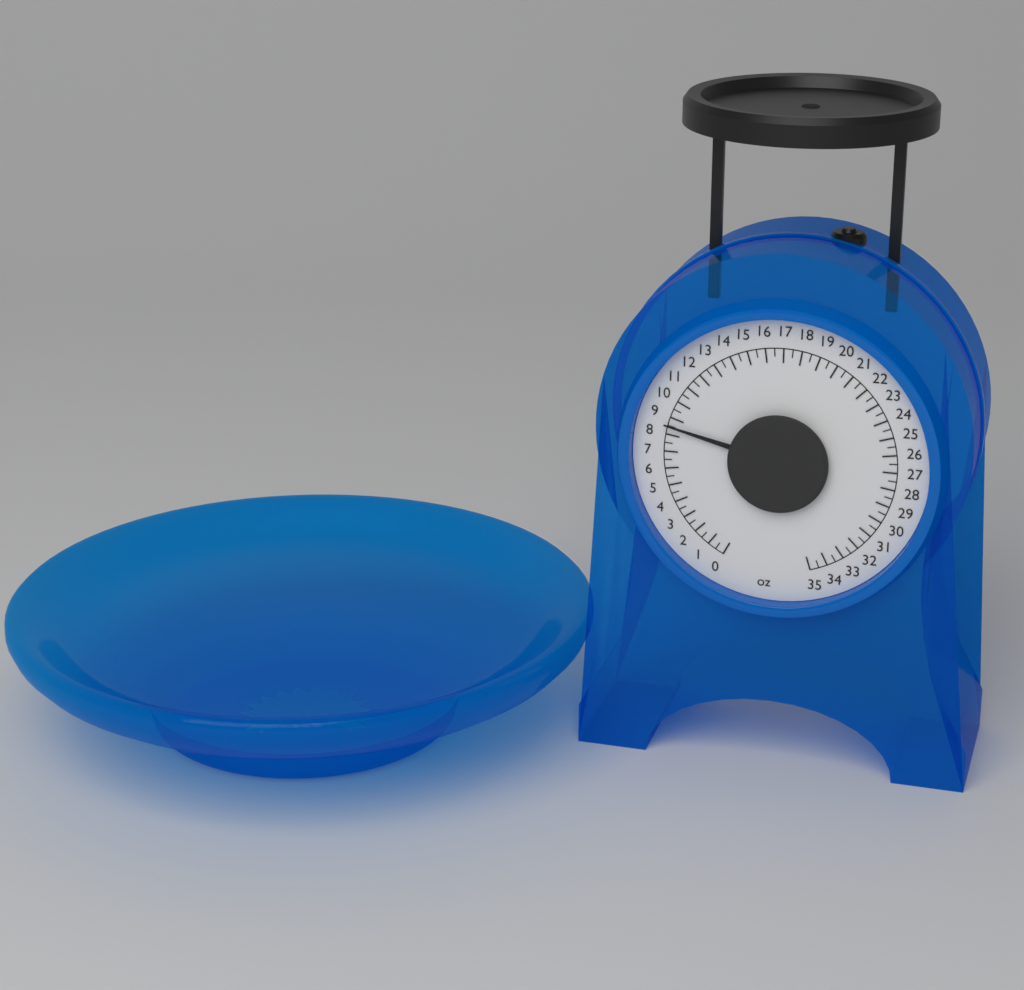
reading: 8.5 oz
